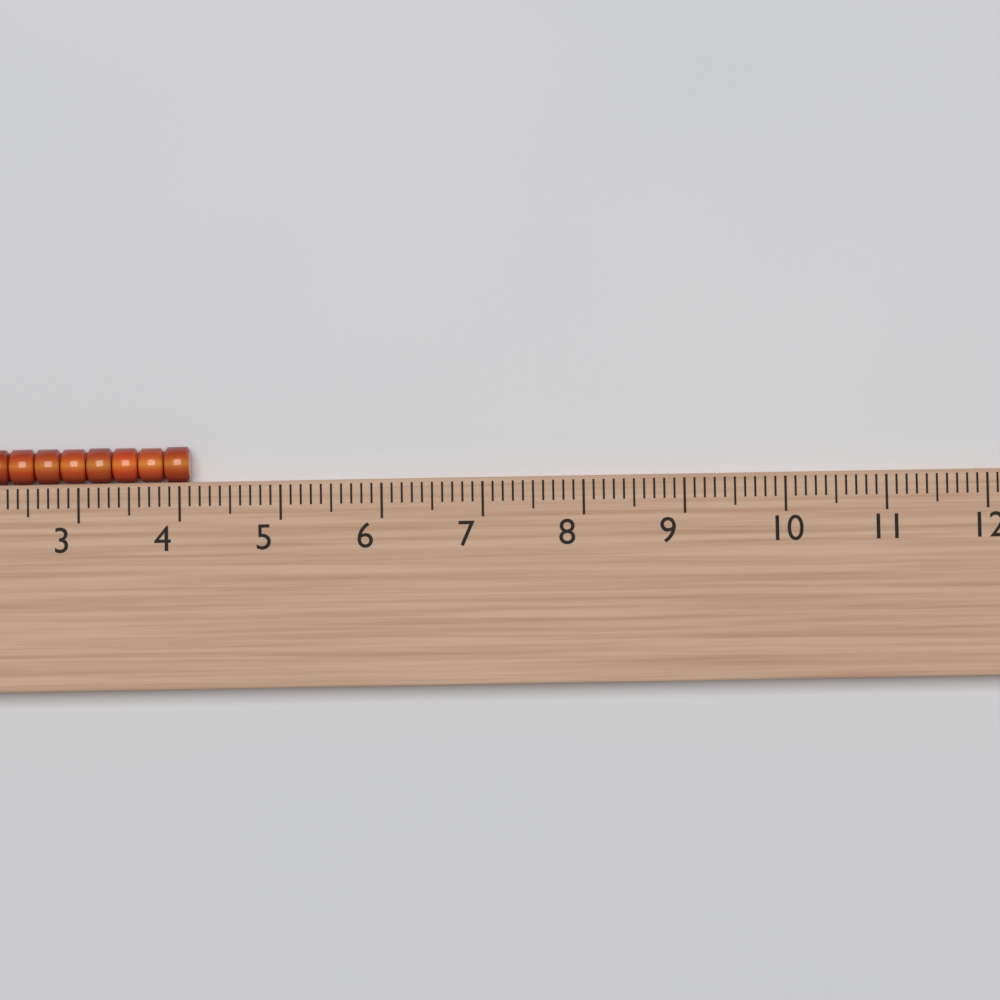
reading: 4.1 (no unit)
